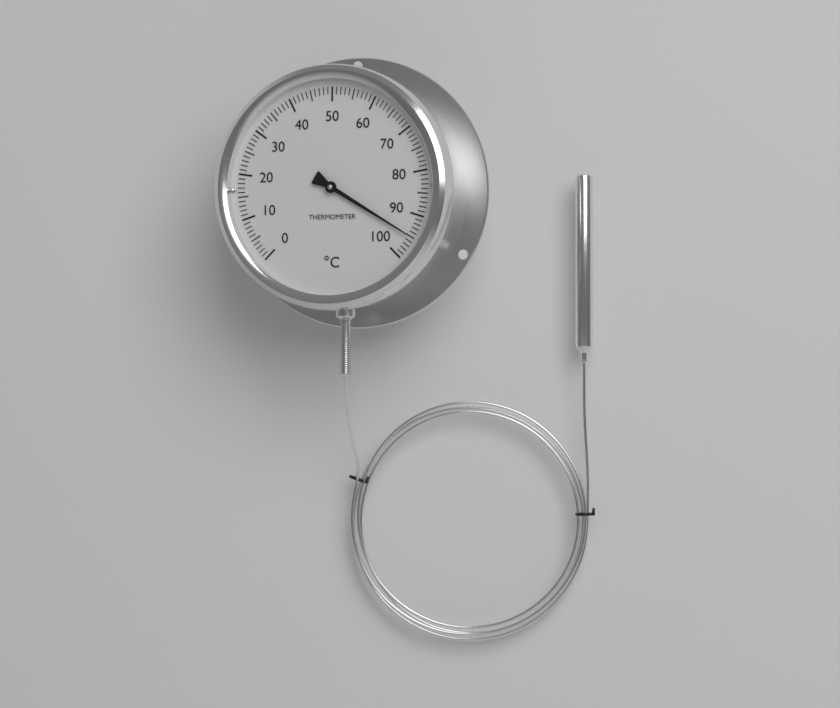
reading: 95 °C
